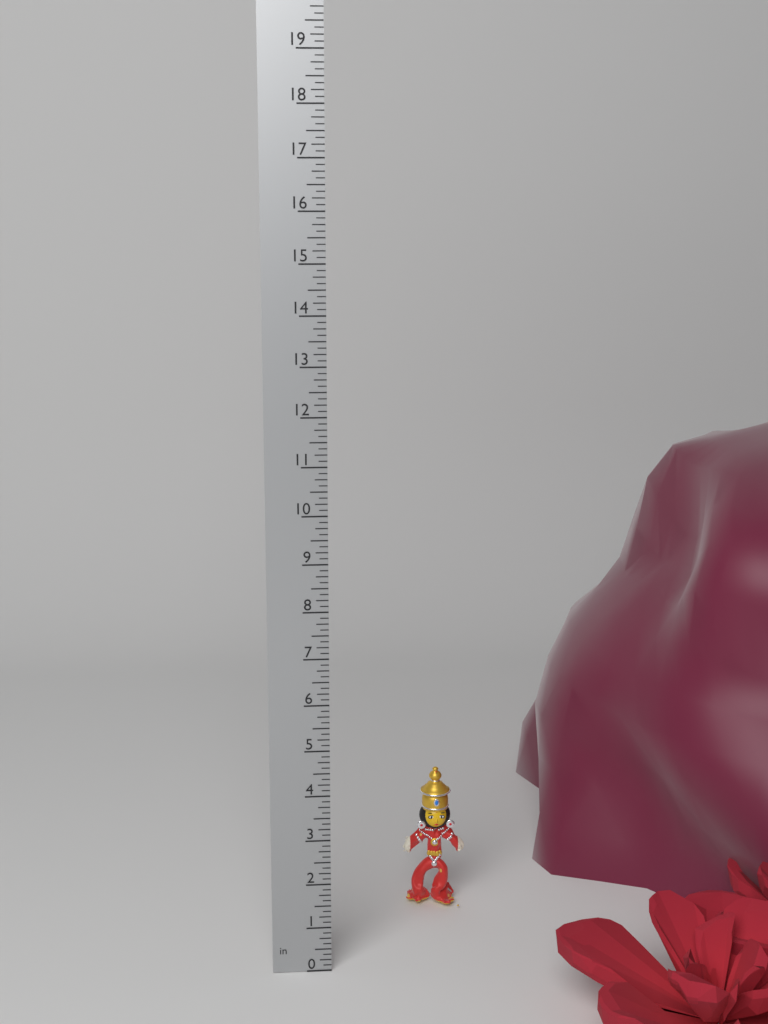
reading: 3.375 in
